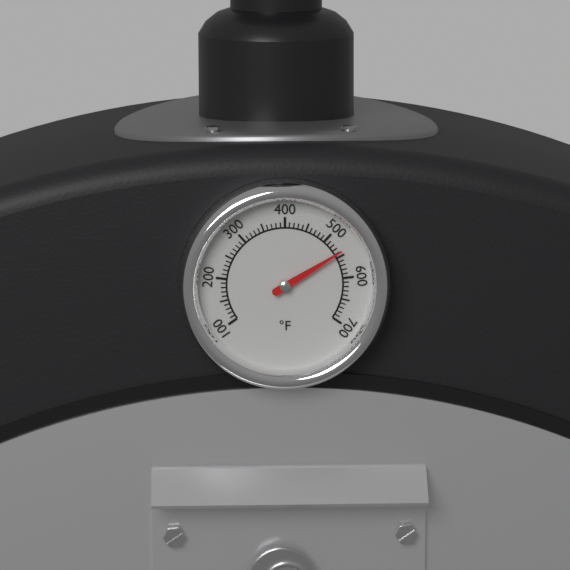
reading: 540 °F
